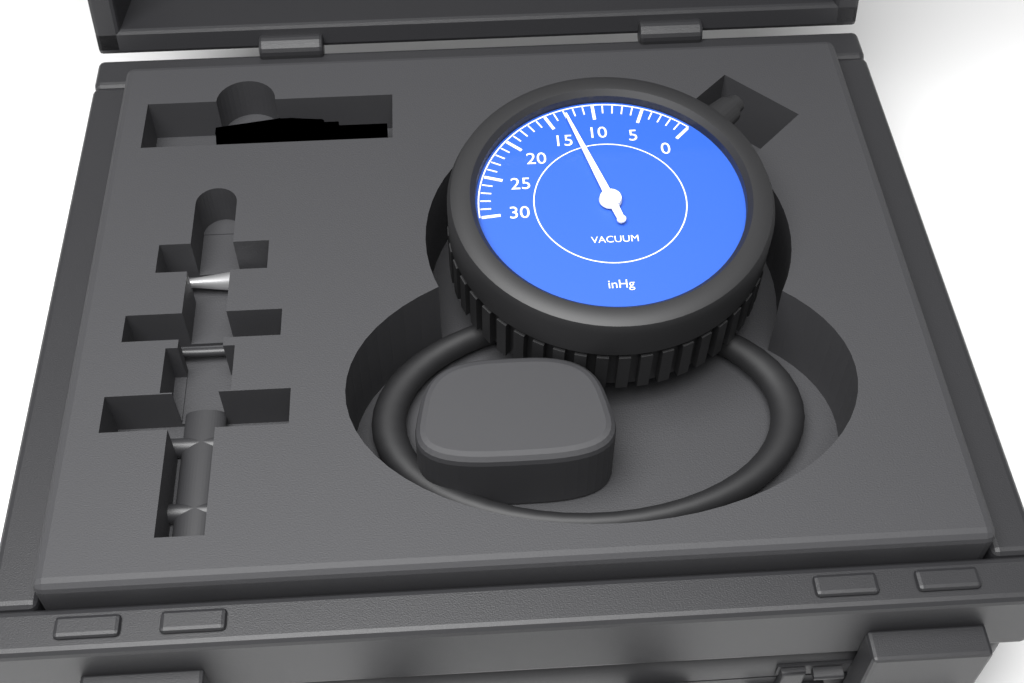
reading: 13 inHg
